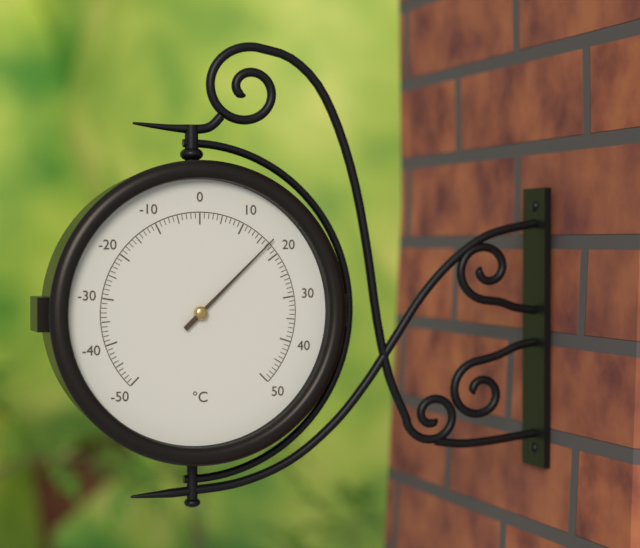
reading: 17 °C
